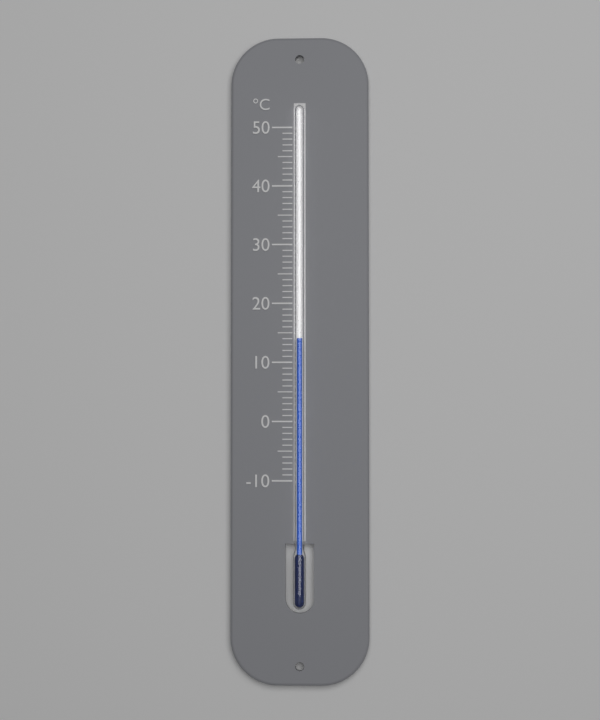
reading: 14 °C
